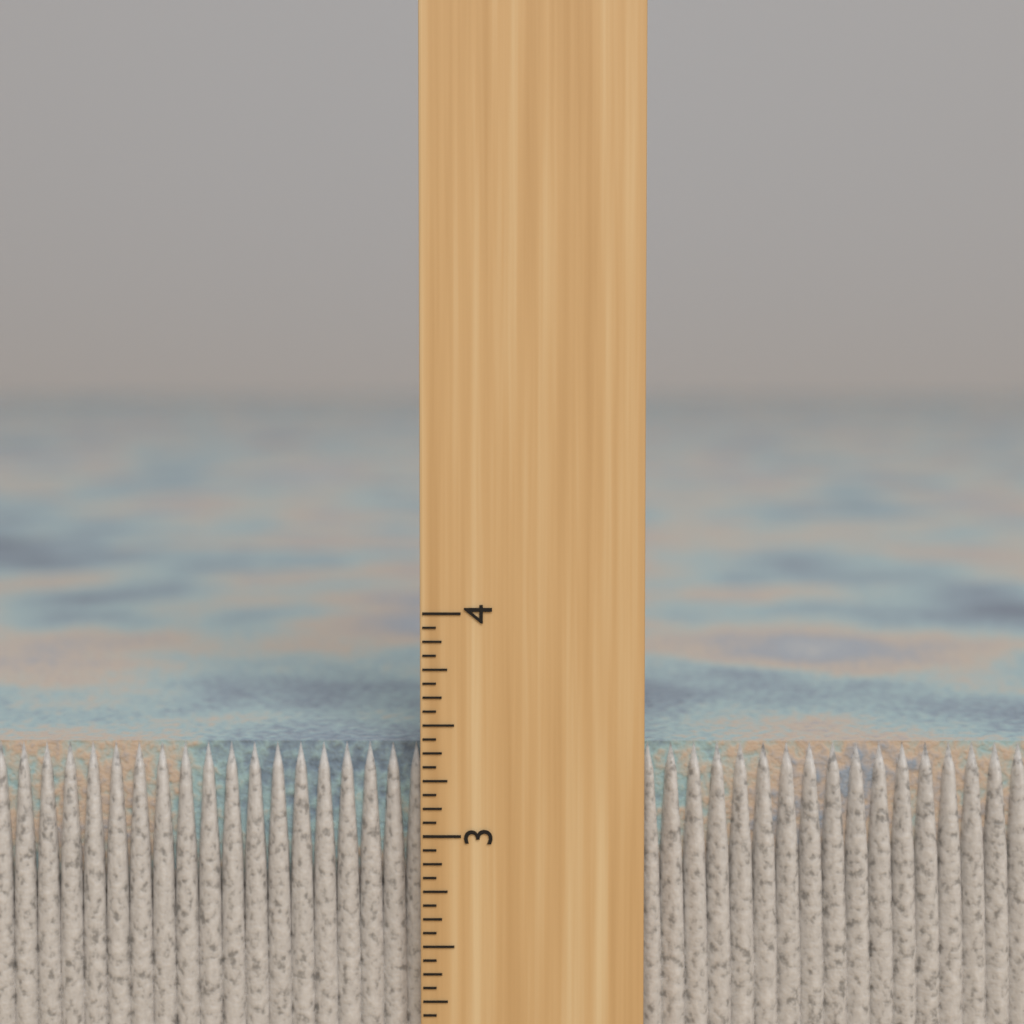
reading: 3.3750 inch
